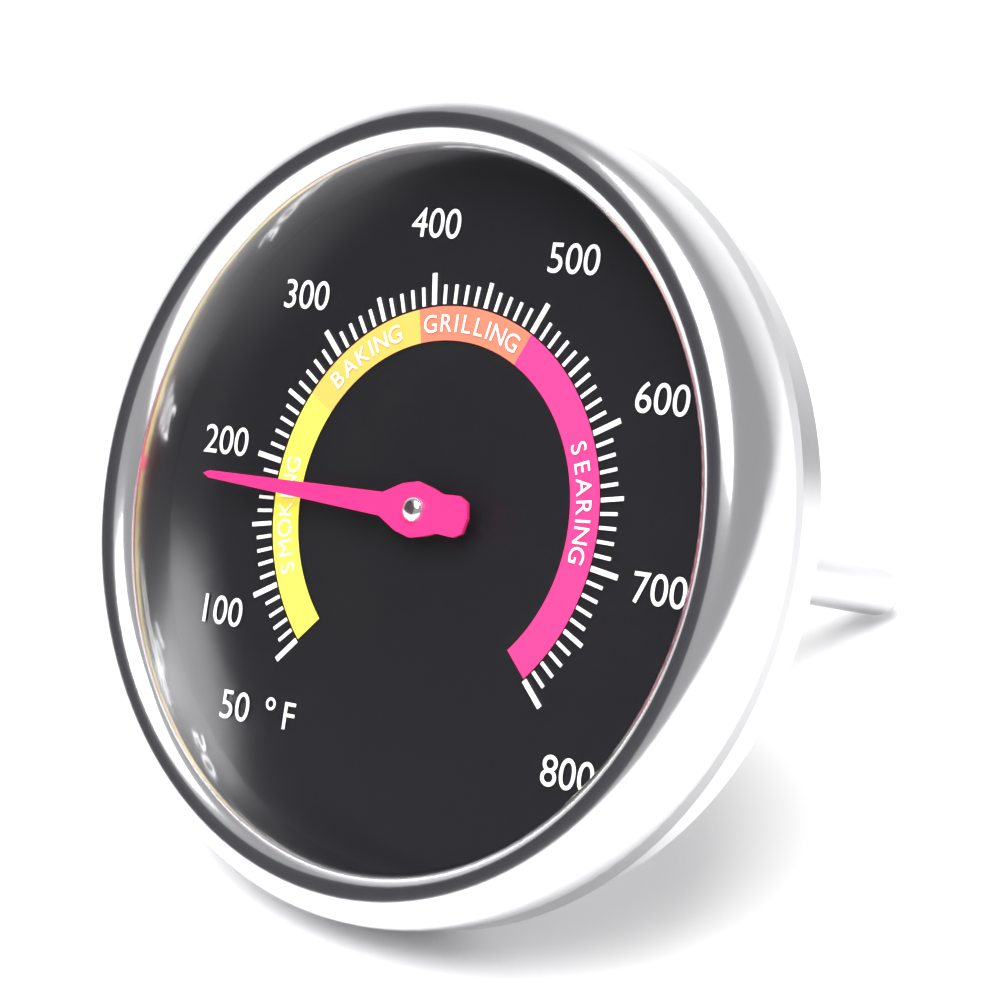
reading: 180 °F
